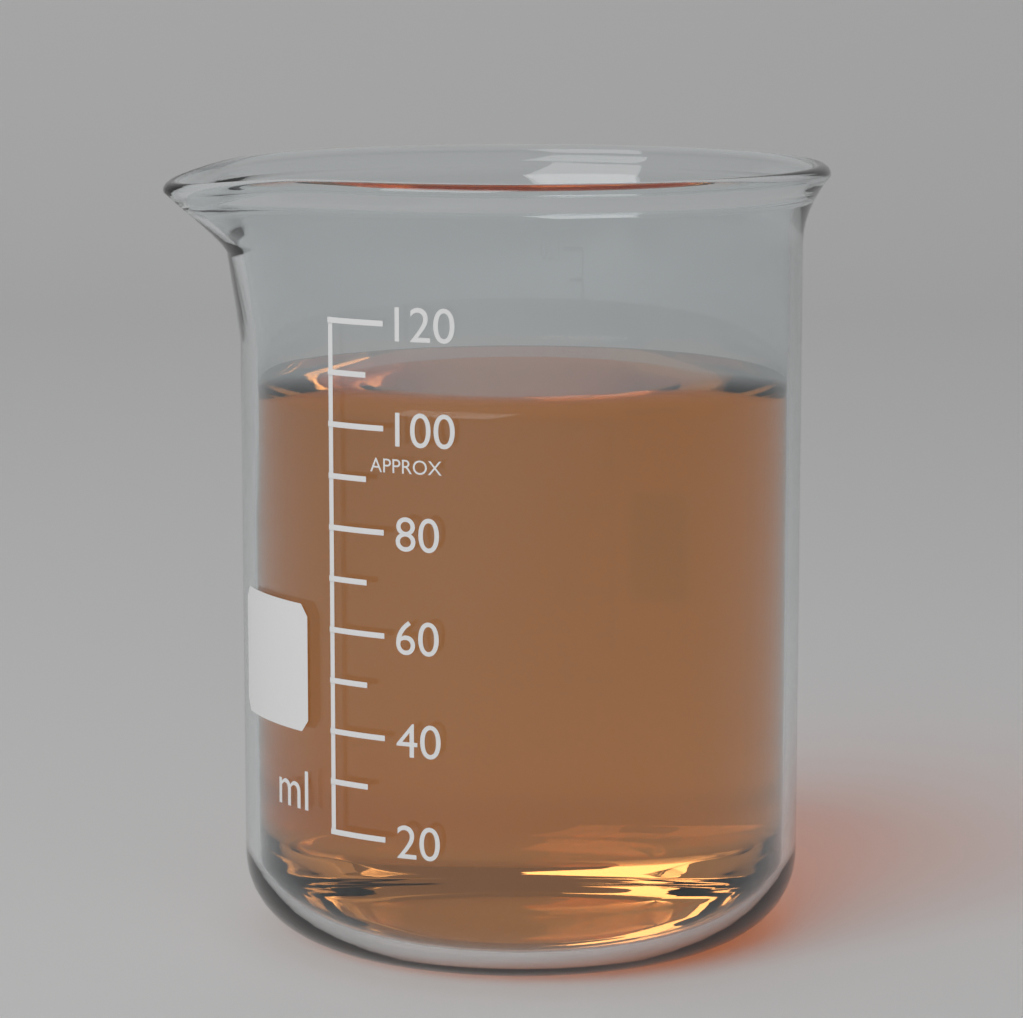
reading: 104 ml
